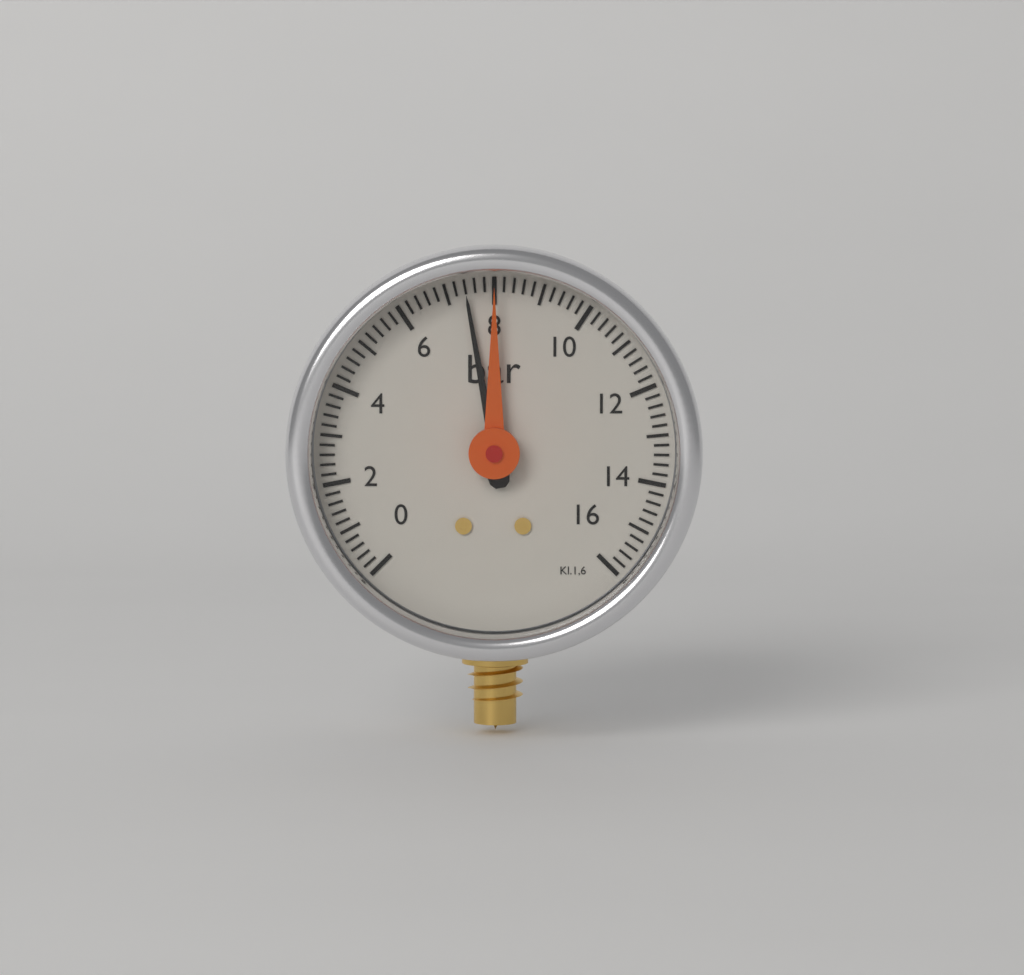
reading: 7.4 bar
